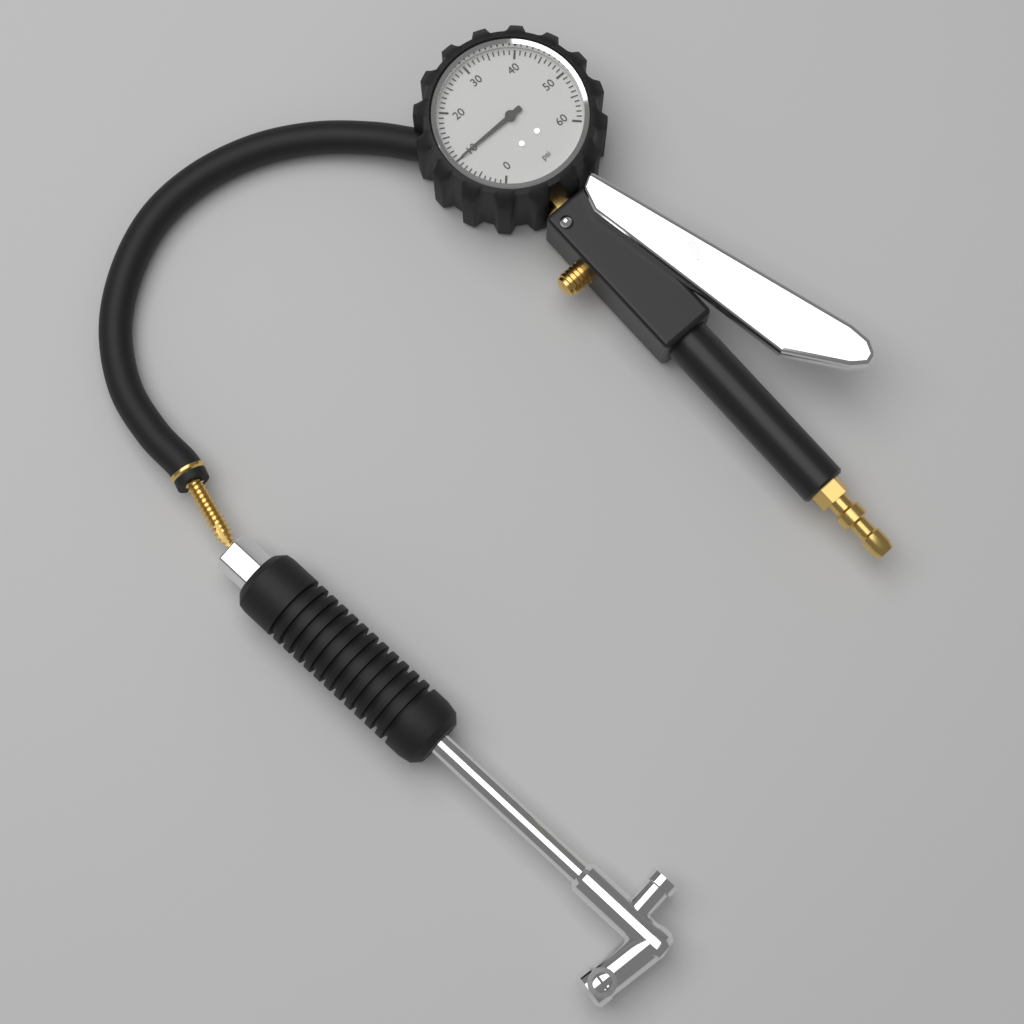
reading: 10 psi
